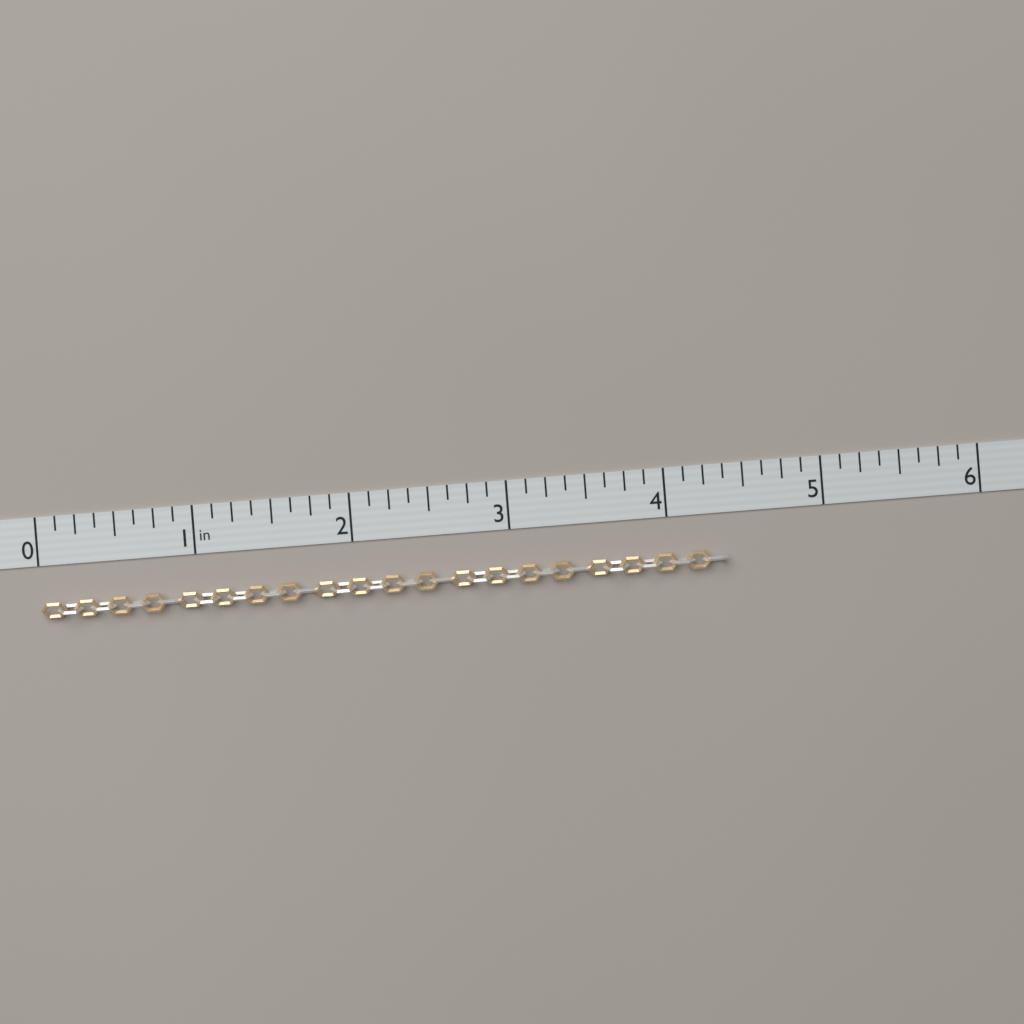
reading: 4.375 in
